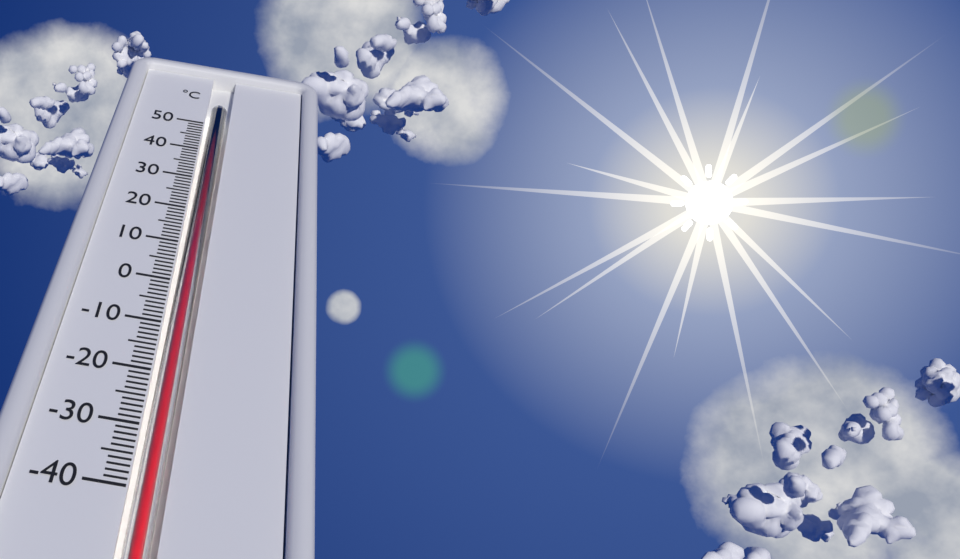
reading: 48 °C
